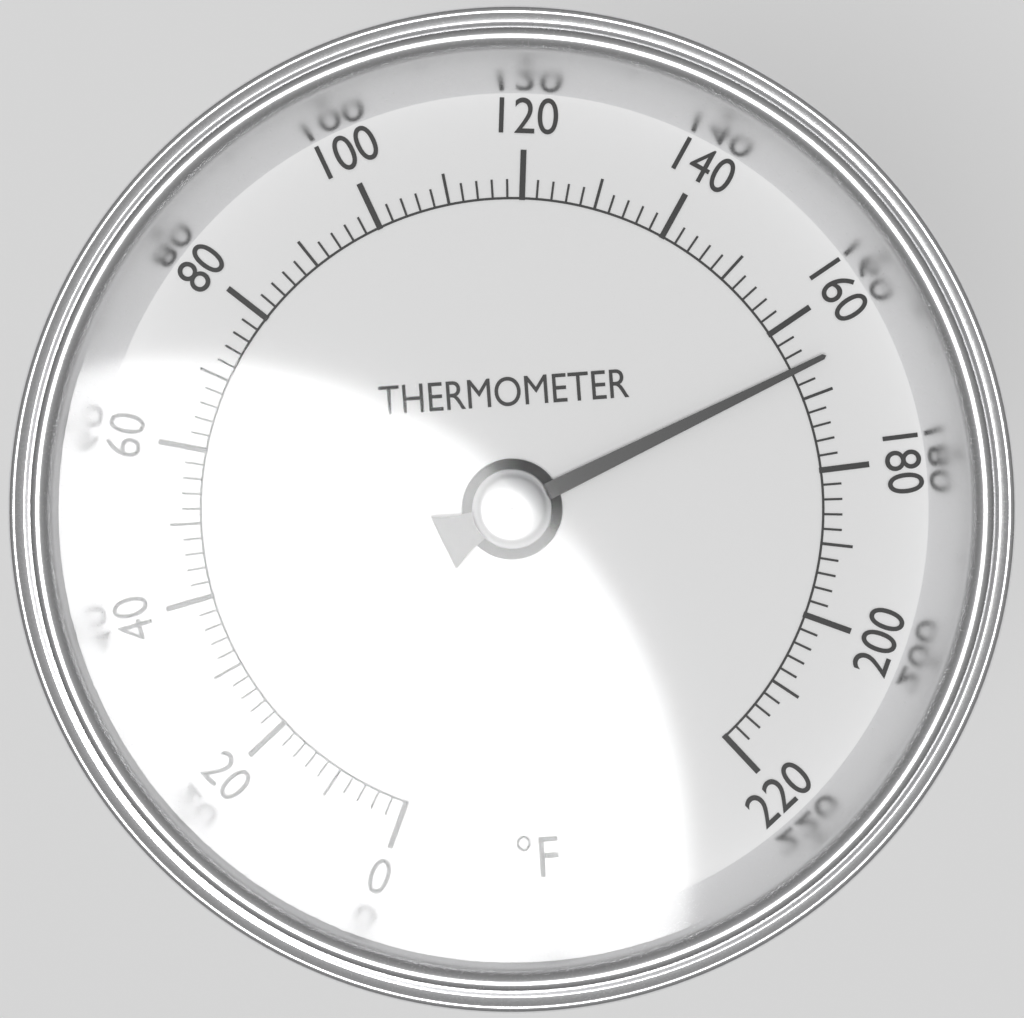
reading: 166 °F
